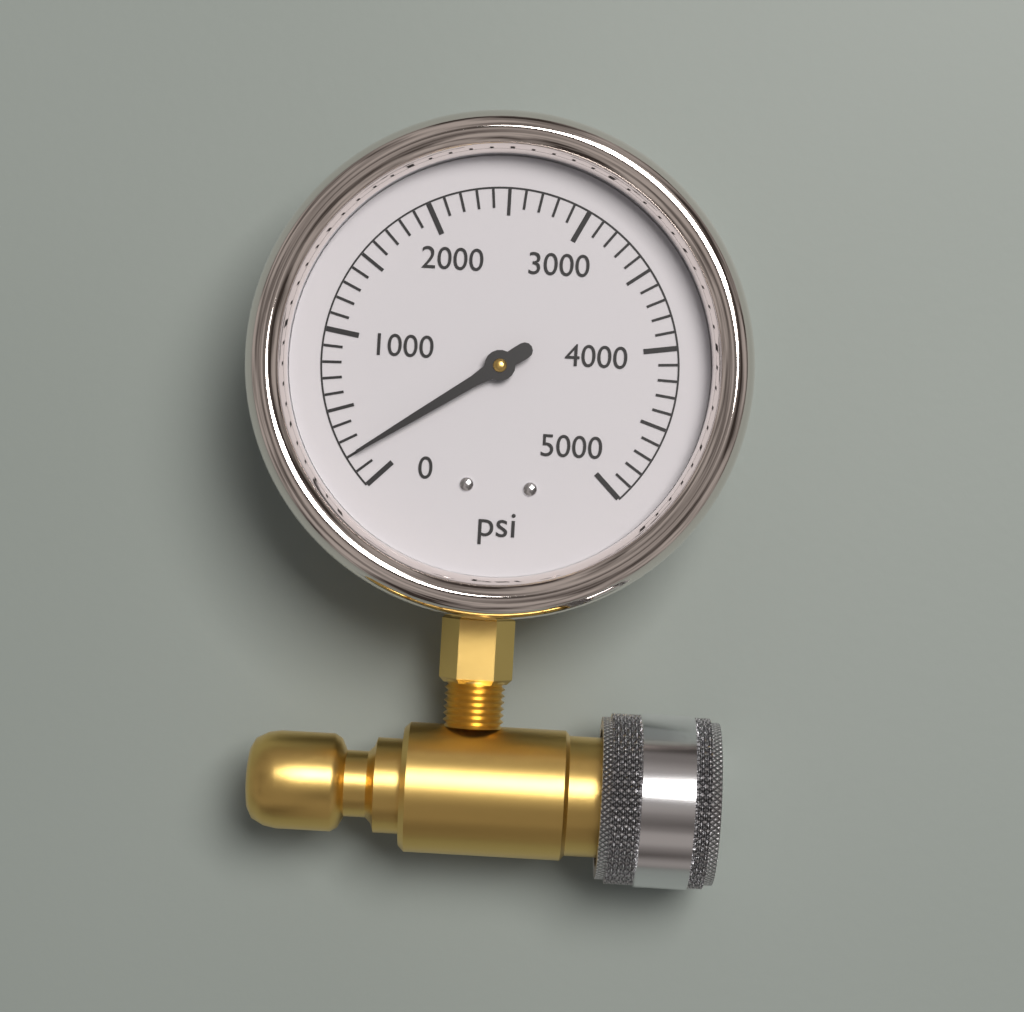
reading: 200 psi
